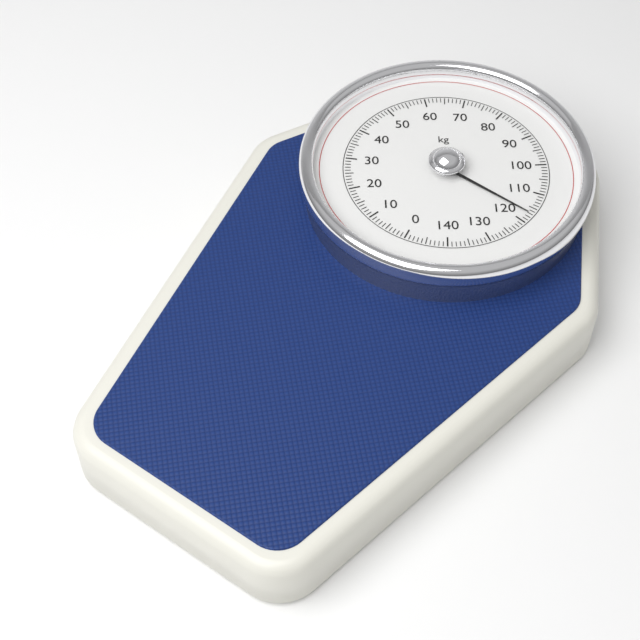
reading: 117 kg
